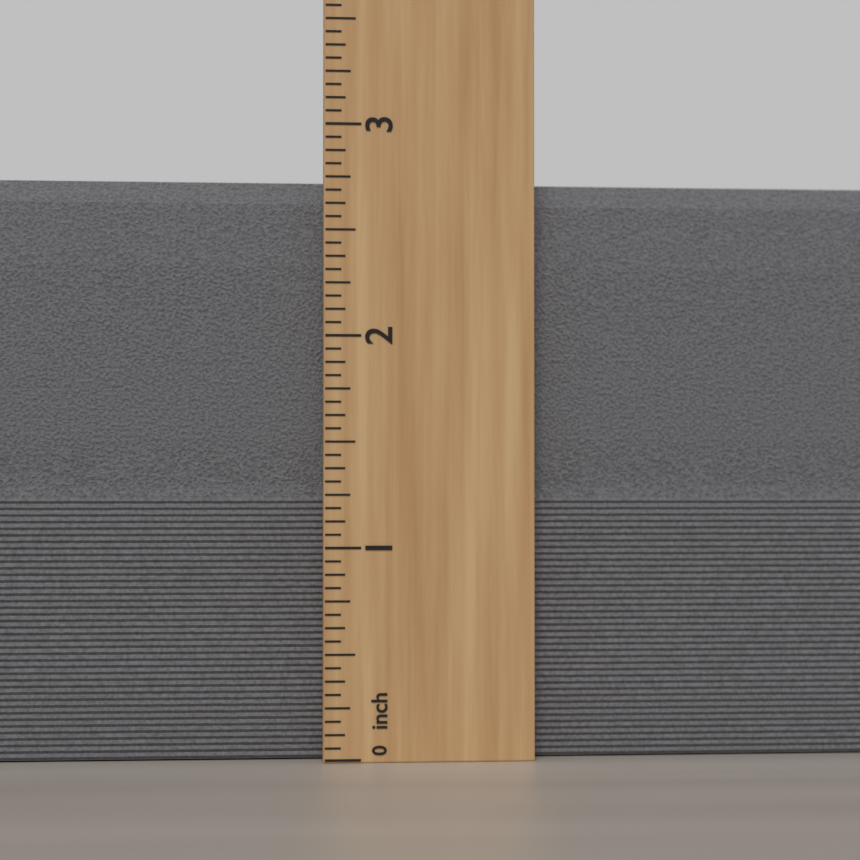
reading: 2.7500 inch
